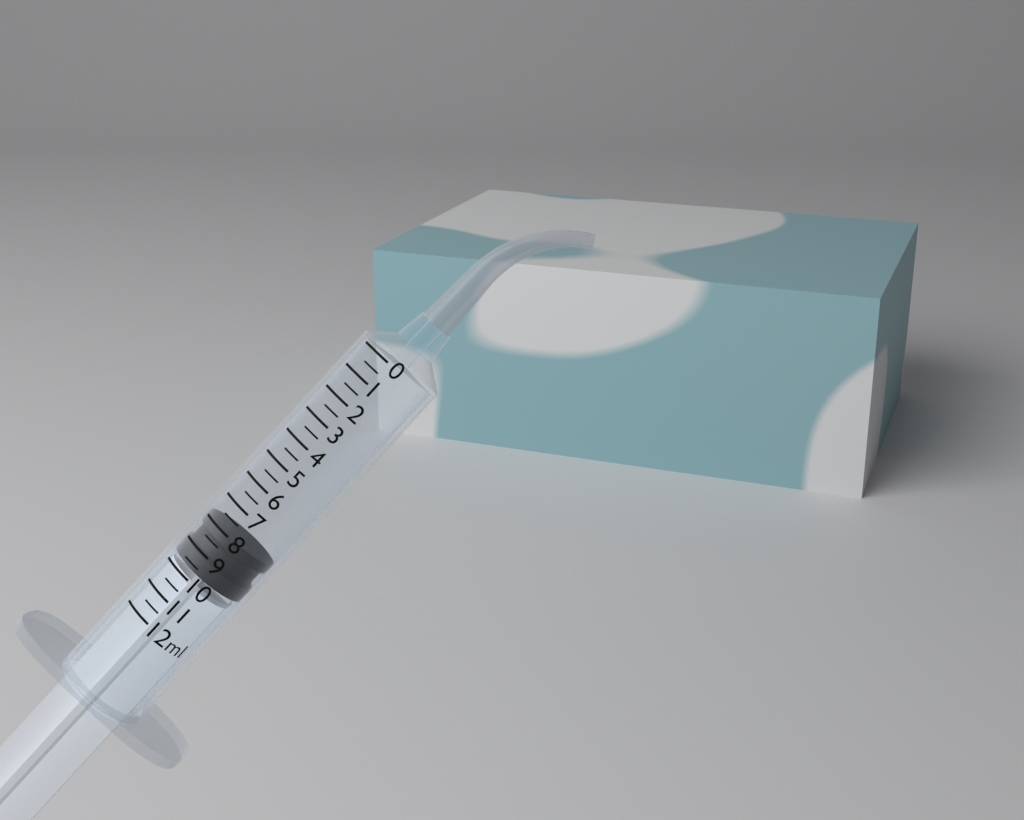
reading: 8.0 ml
